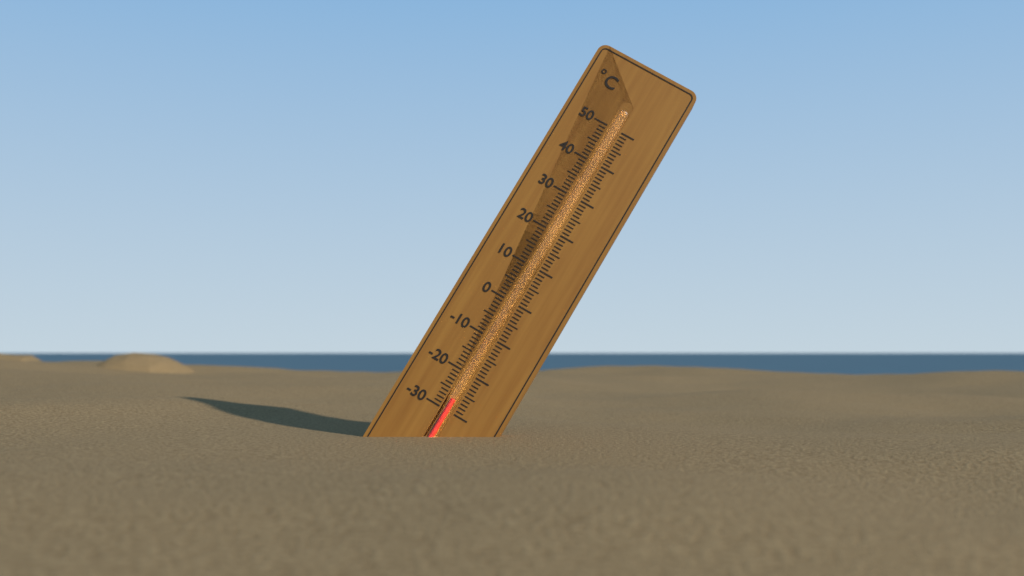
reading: -27 °C
